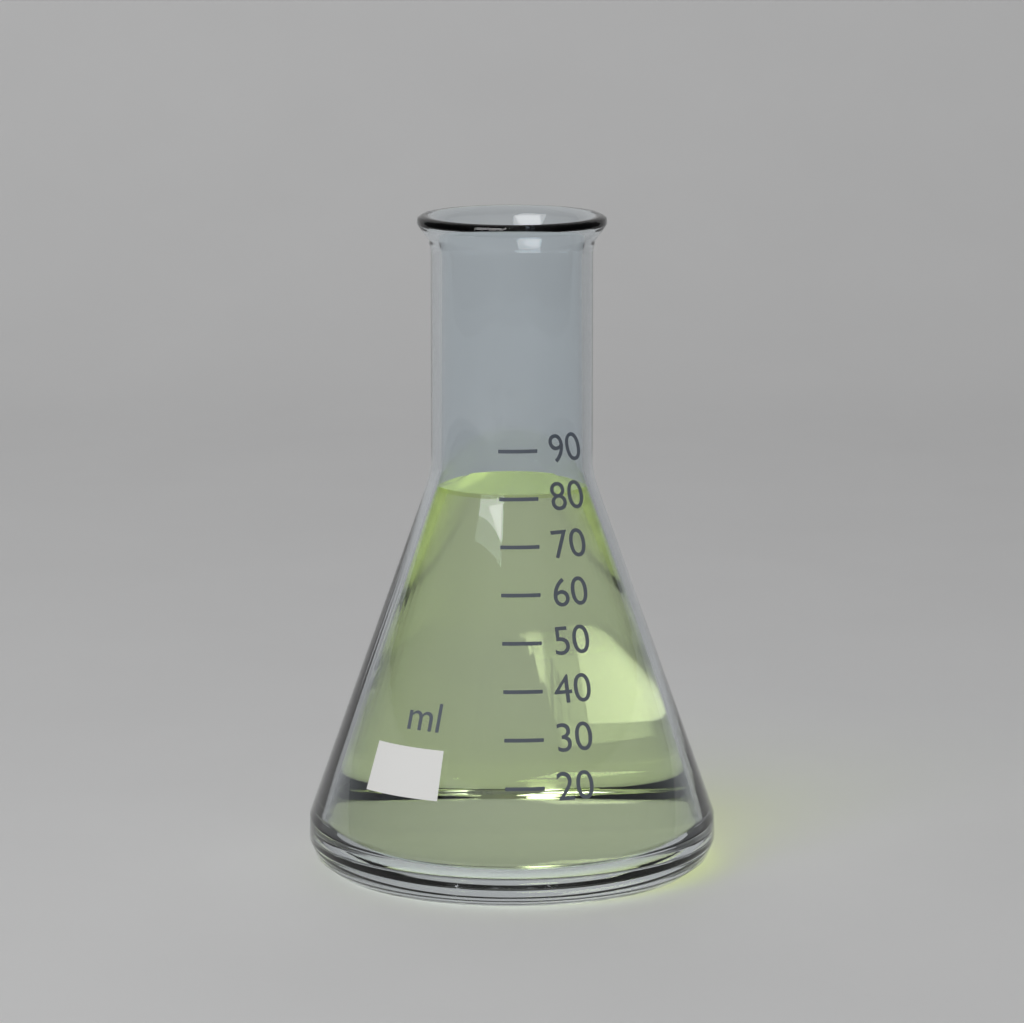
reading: 80 ml
